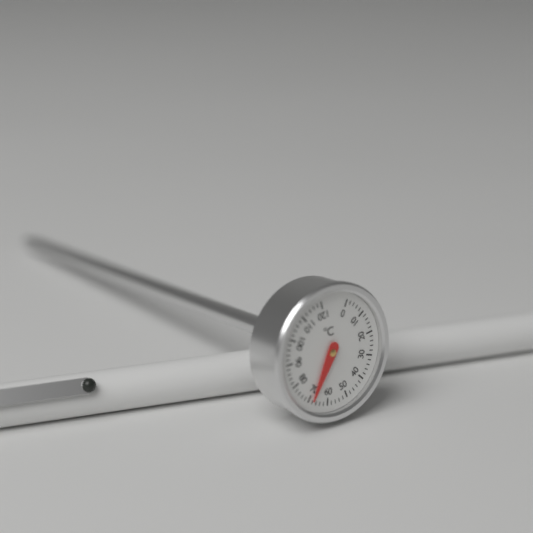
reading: 68 °C
